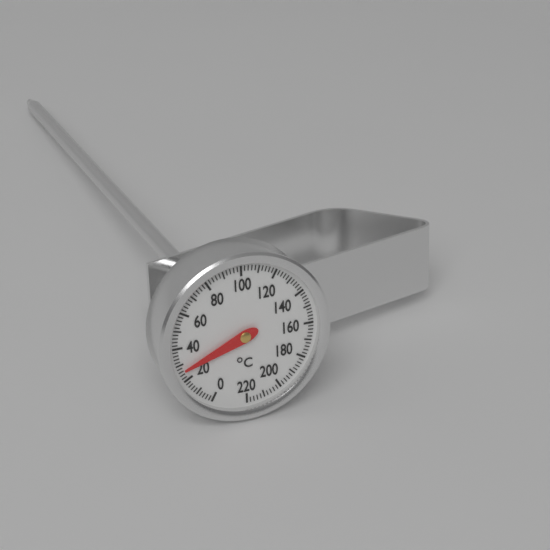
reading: 26 °C
